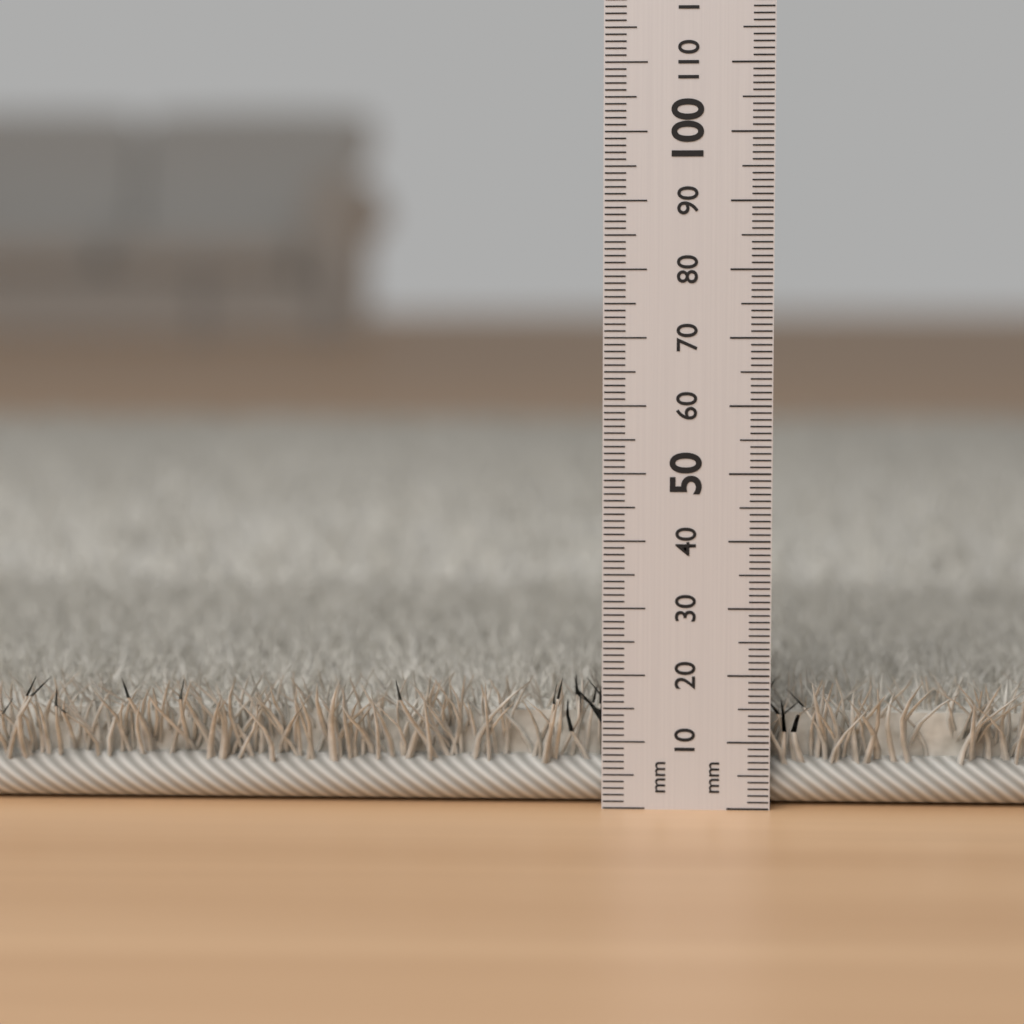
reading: 20 mm
